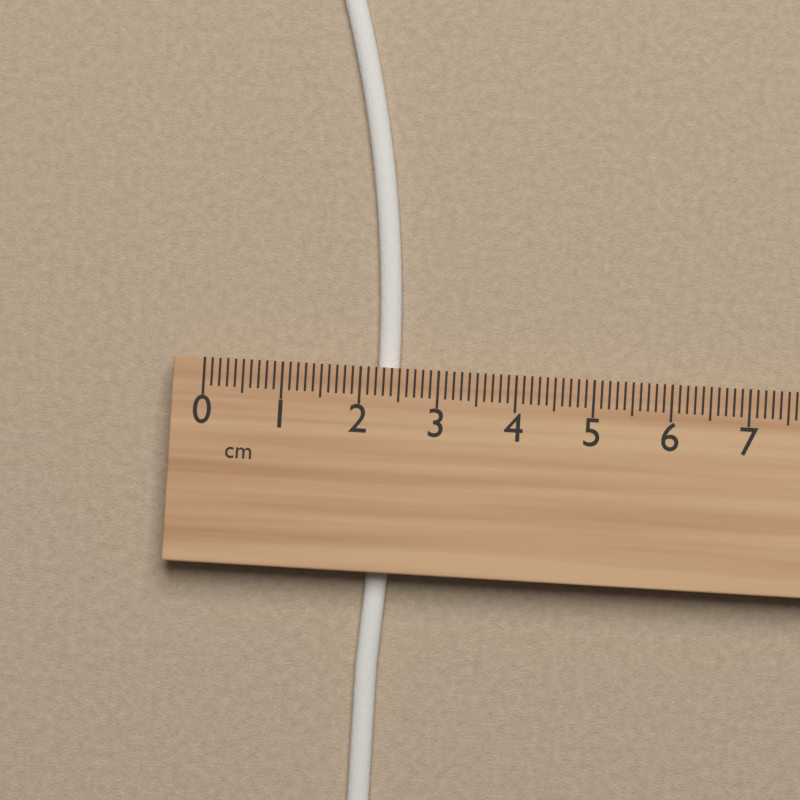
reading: 2.5 cm
